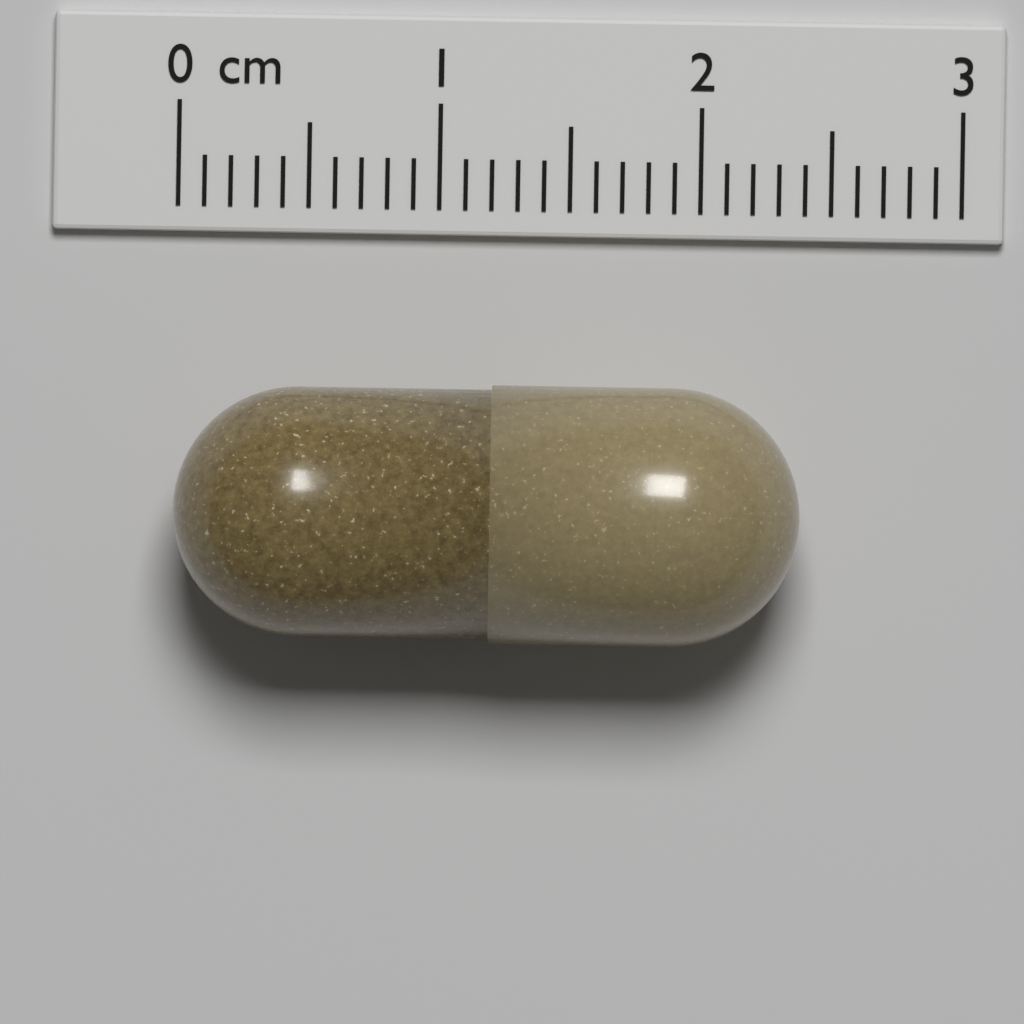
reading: 2.4 cm
